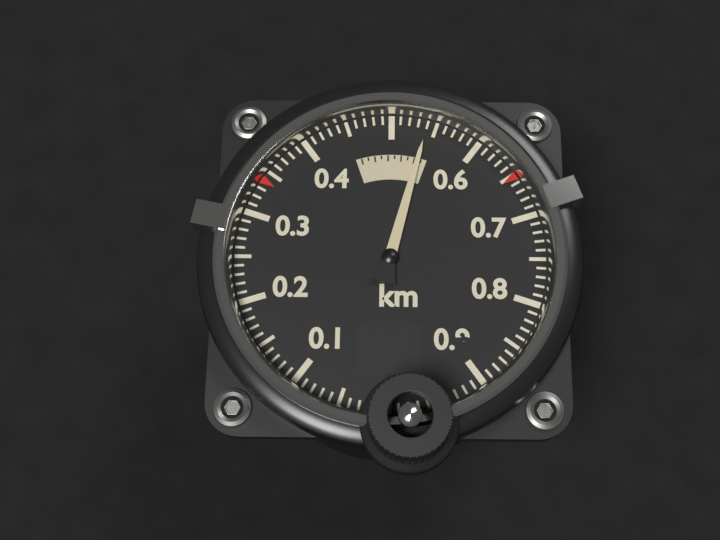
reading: 0.54 km
